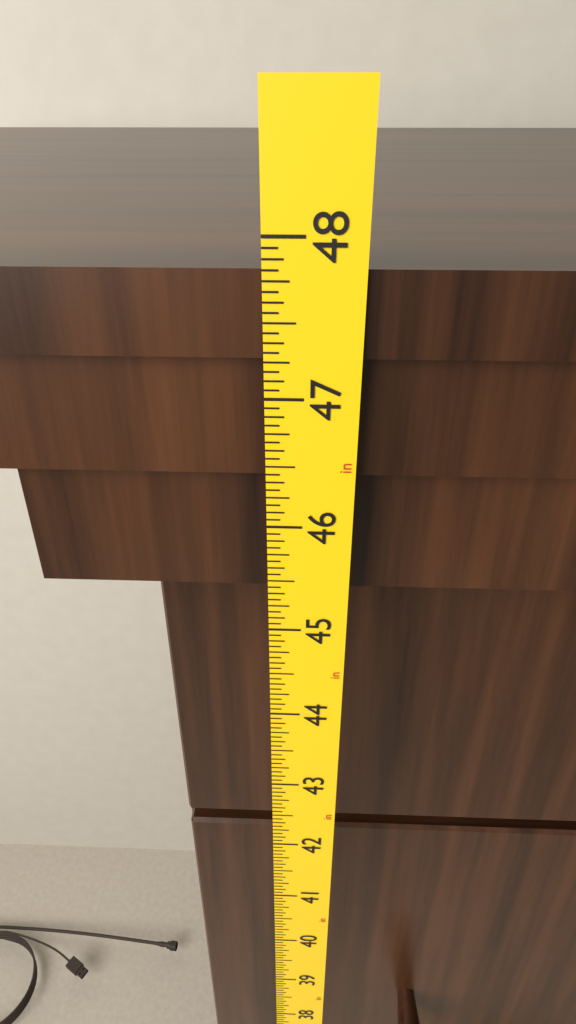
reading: 47.8125 in
